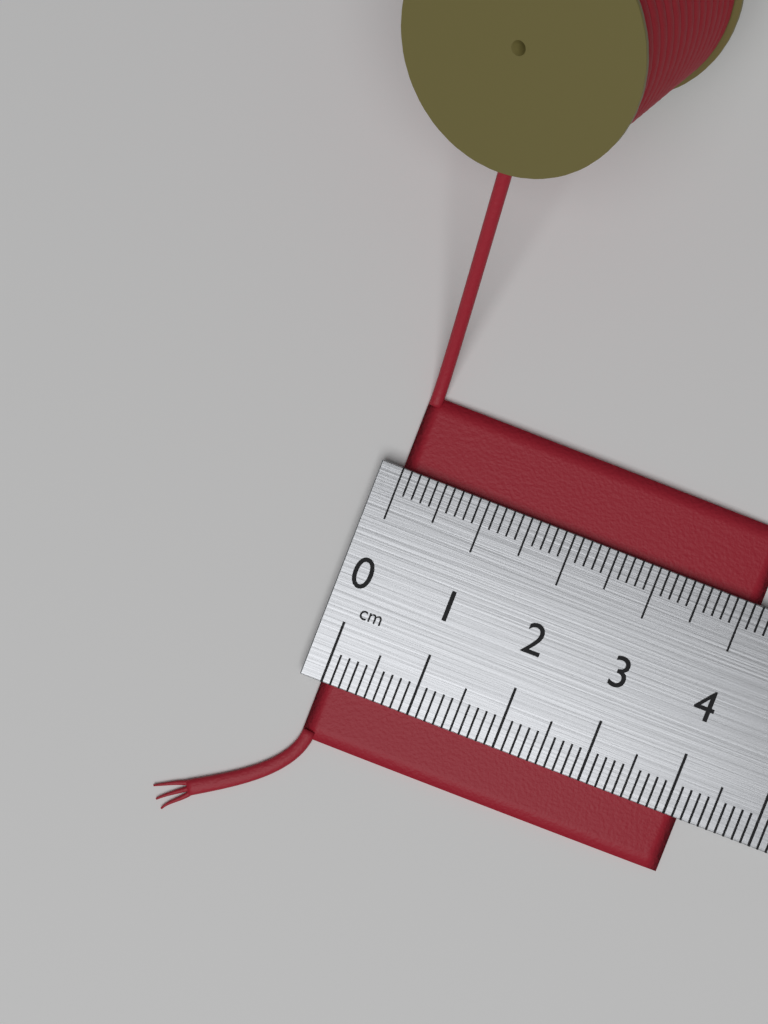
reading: 4.2 cm
